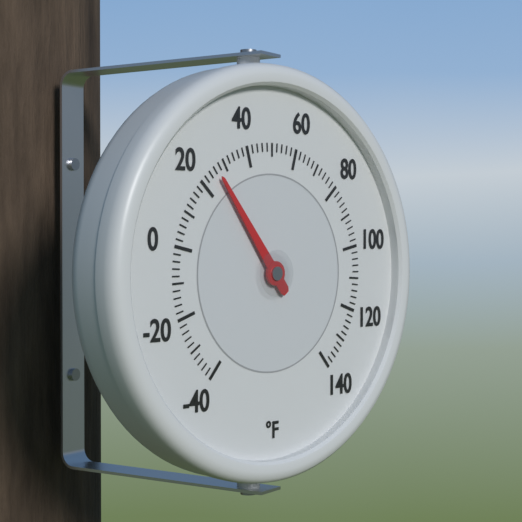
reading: 26 °F
